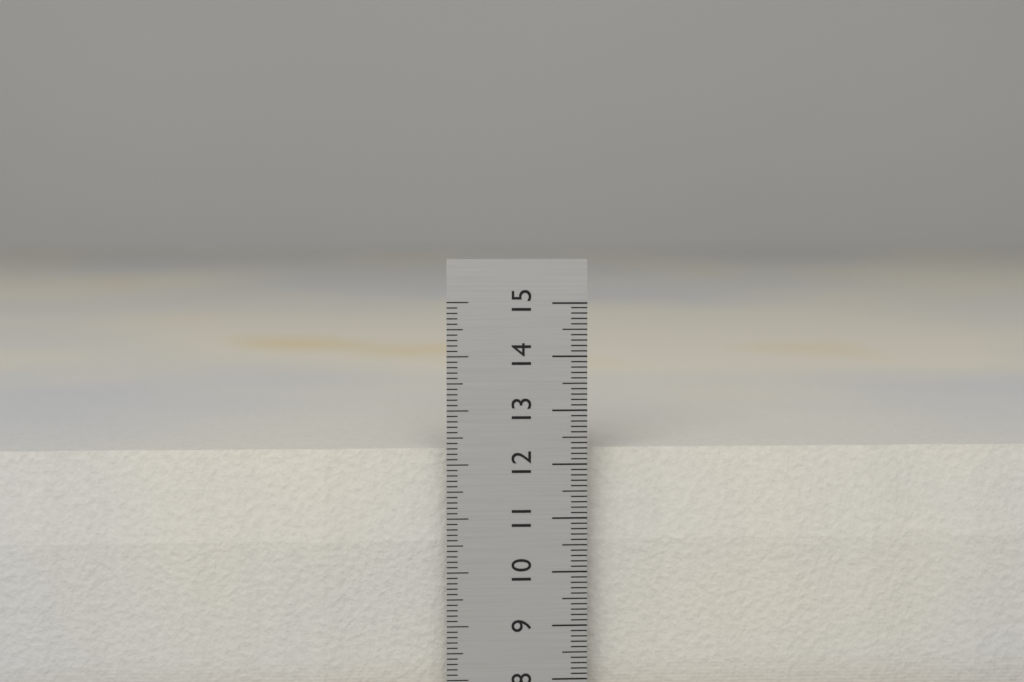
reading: 12.2 cm
